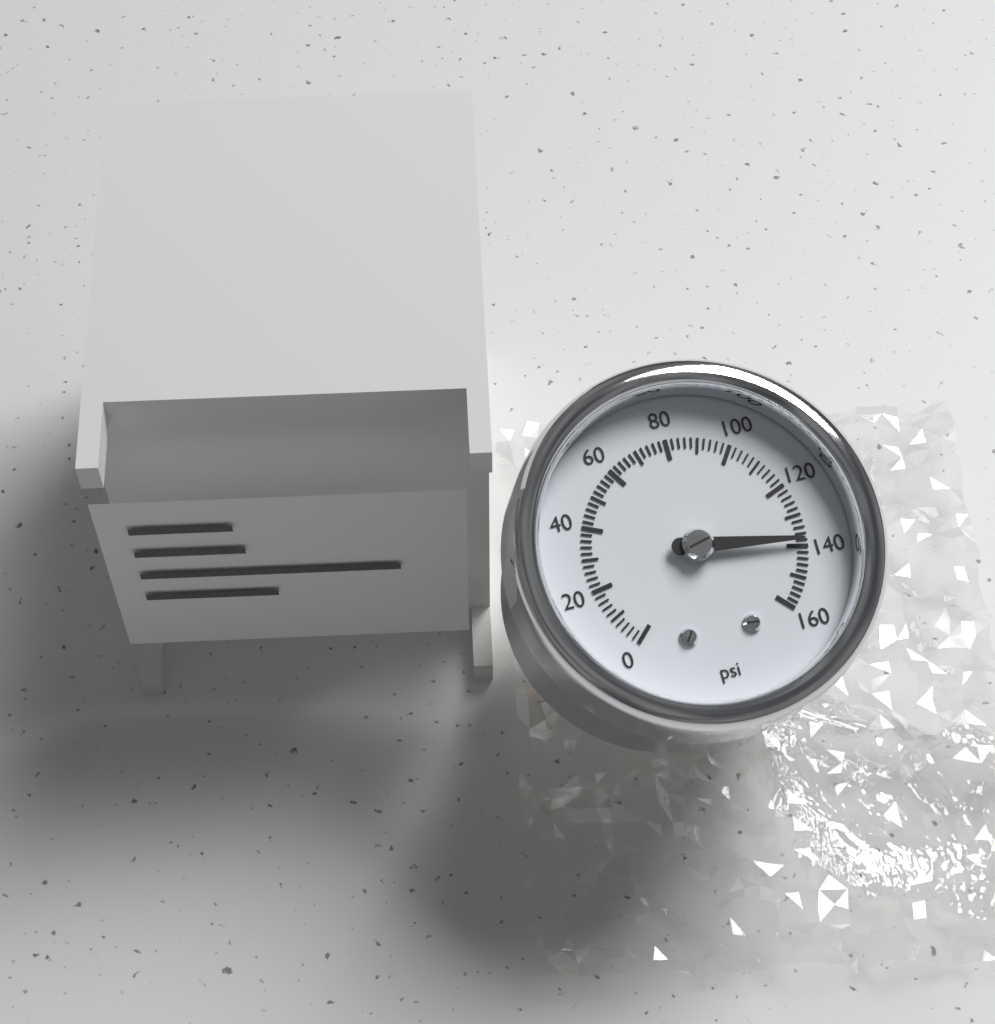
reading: 138 psi
